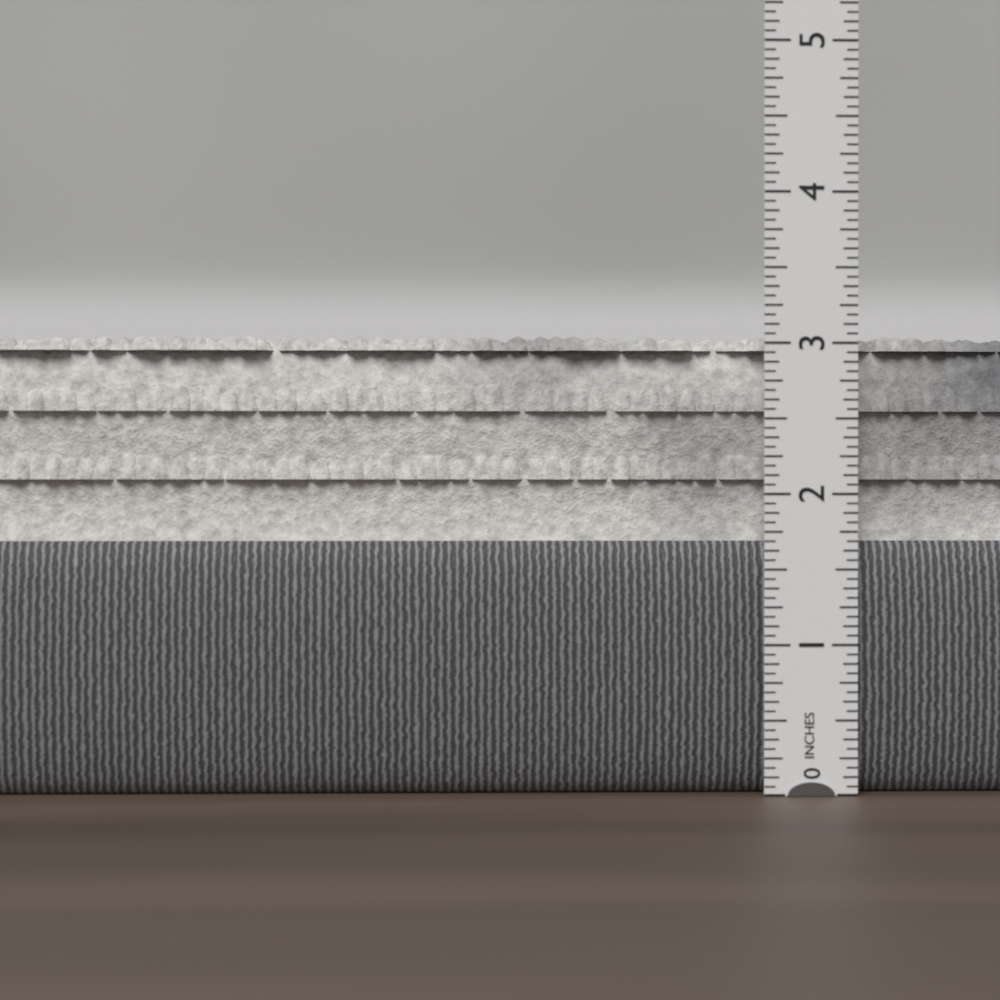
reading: 3.0625 in
